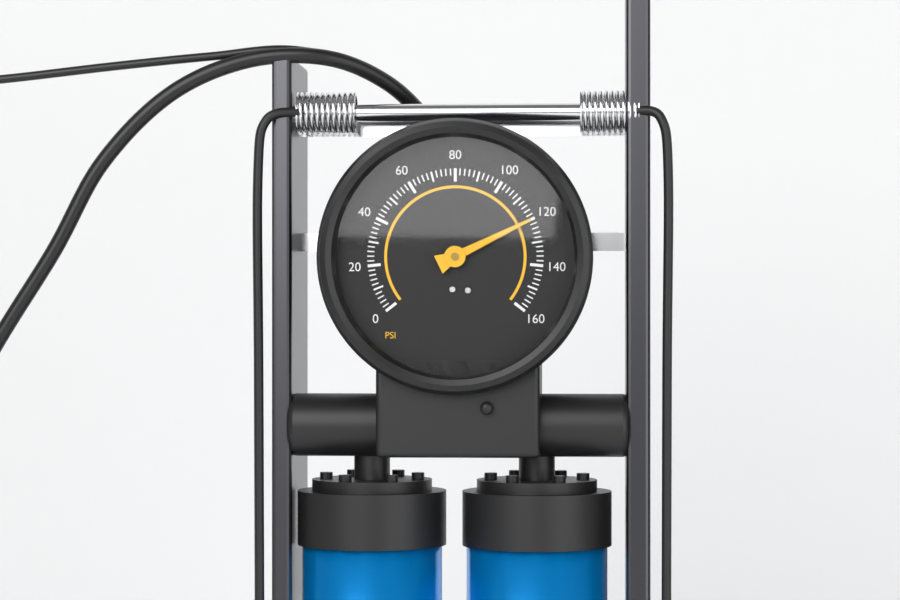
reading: 120 psi
